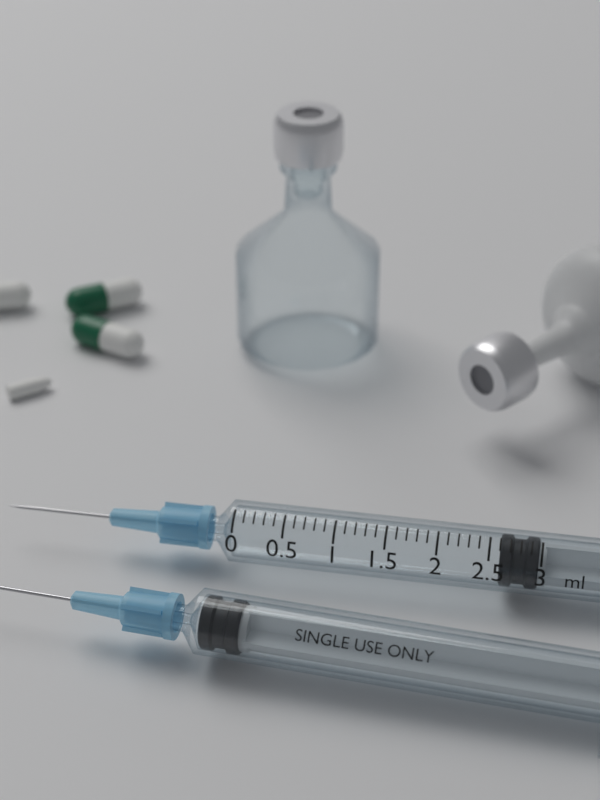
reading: 2.6 ml
